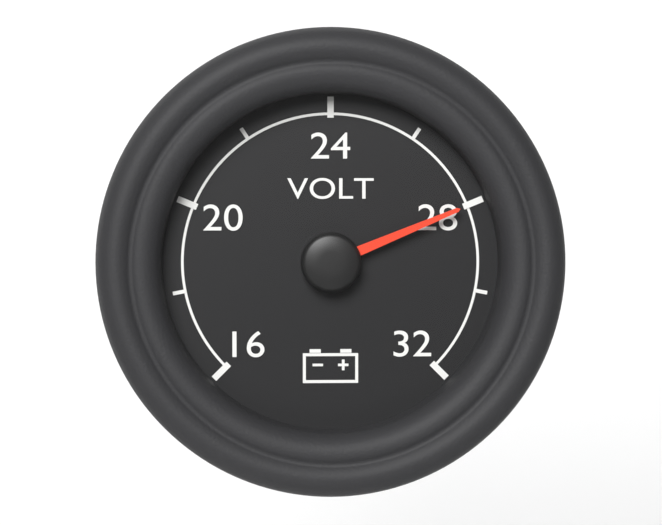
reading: 28 V
